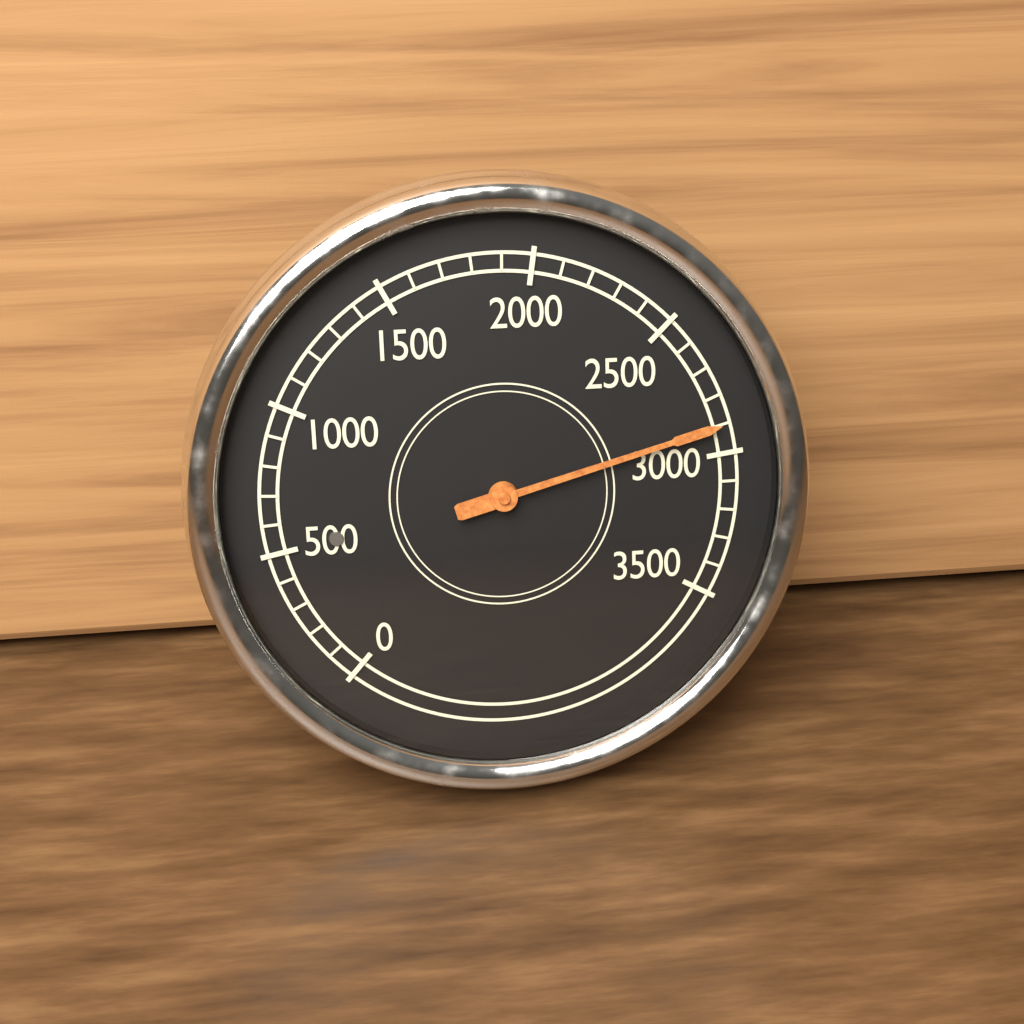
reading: 2900 (no unit)
